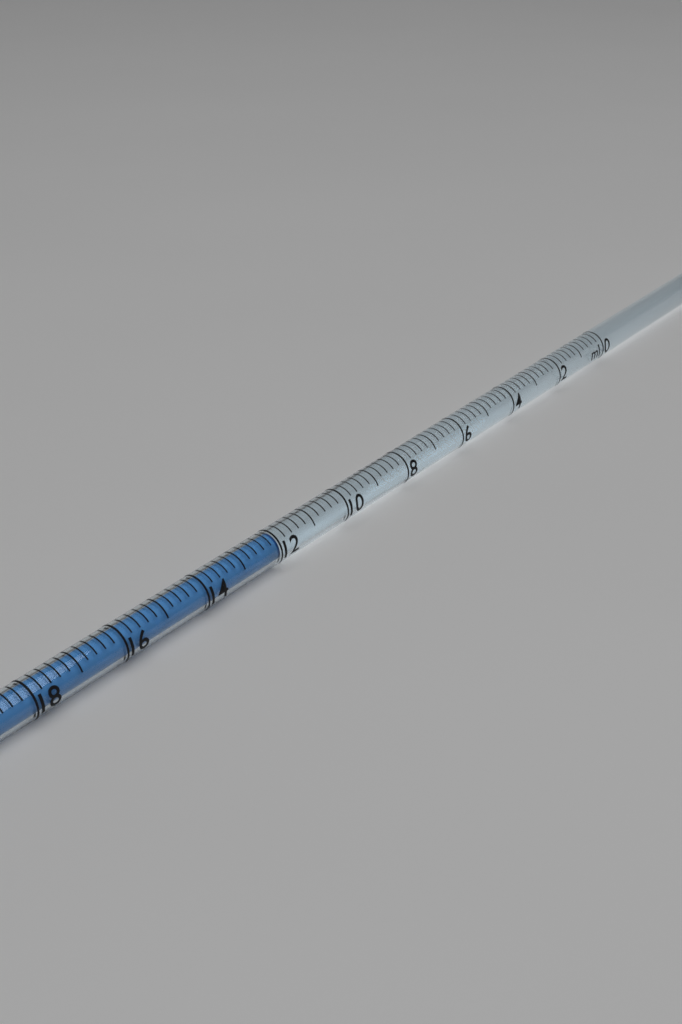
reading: 12.0 ml
